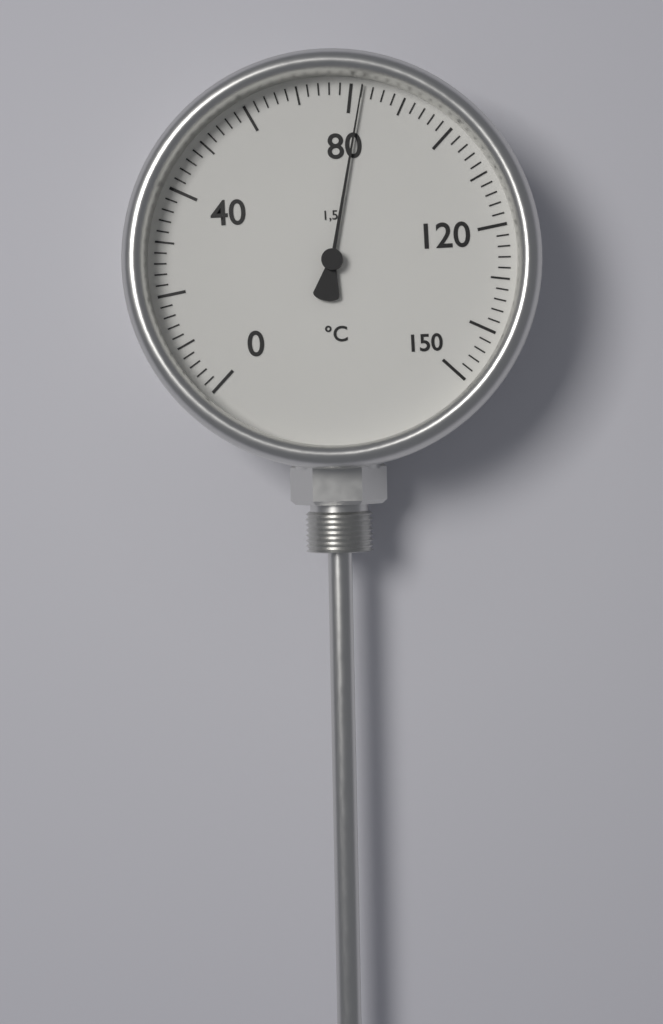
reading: 82 °C
